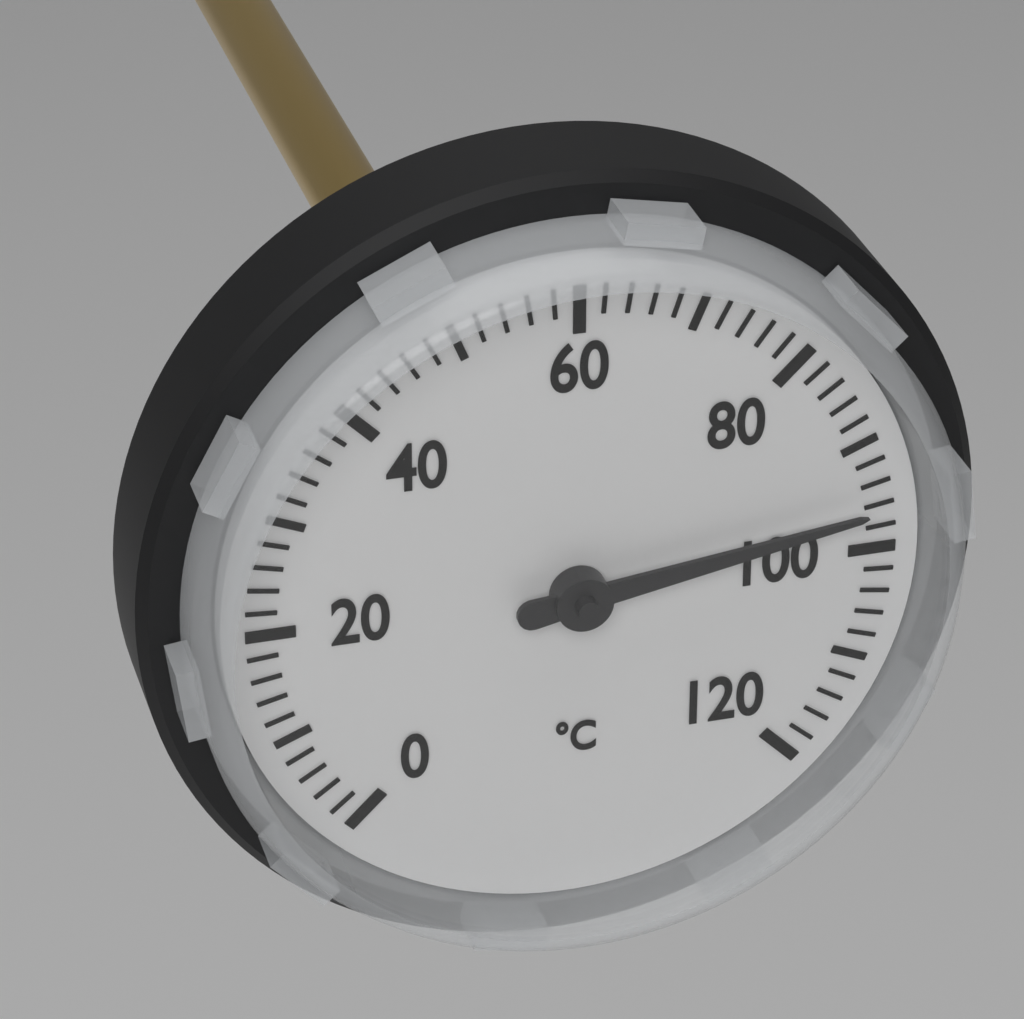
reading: 96 °C
